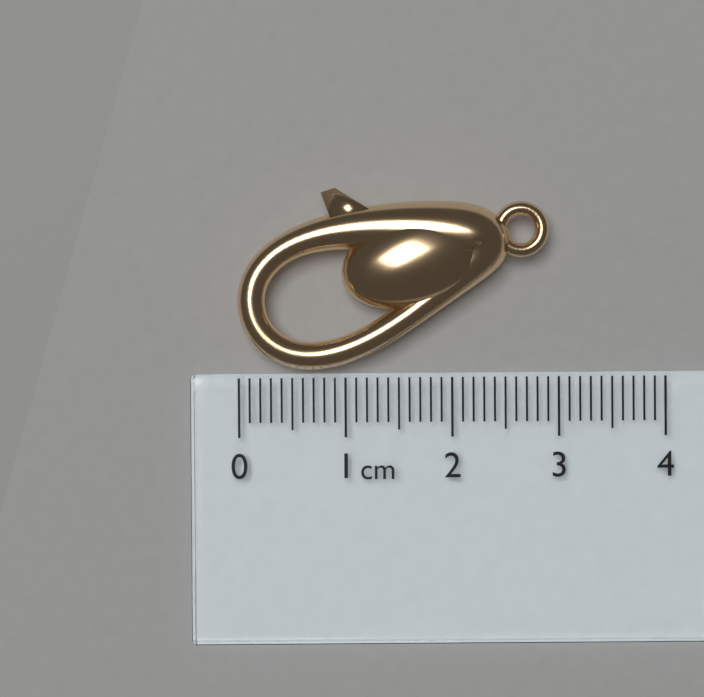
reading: 2.9 cm
